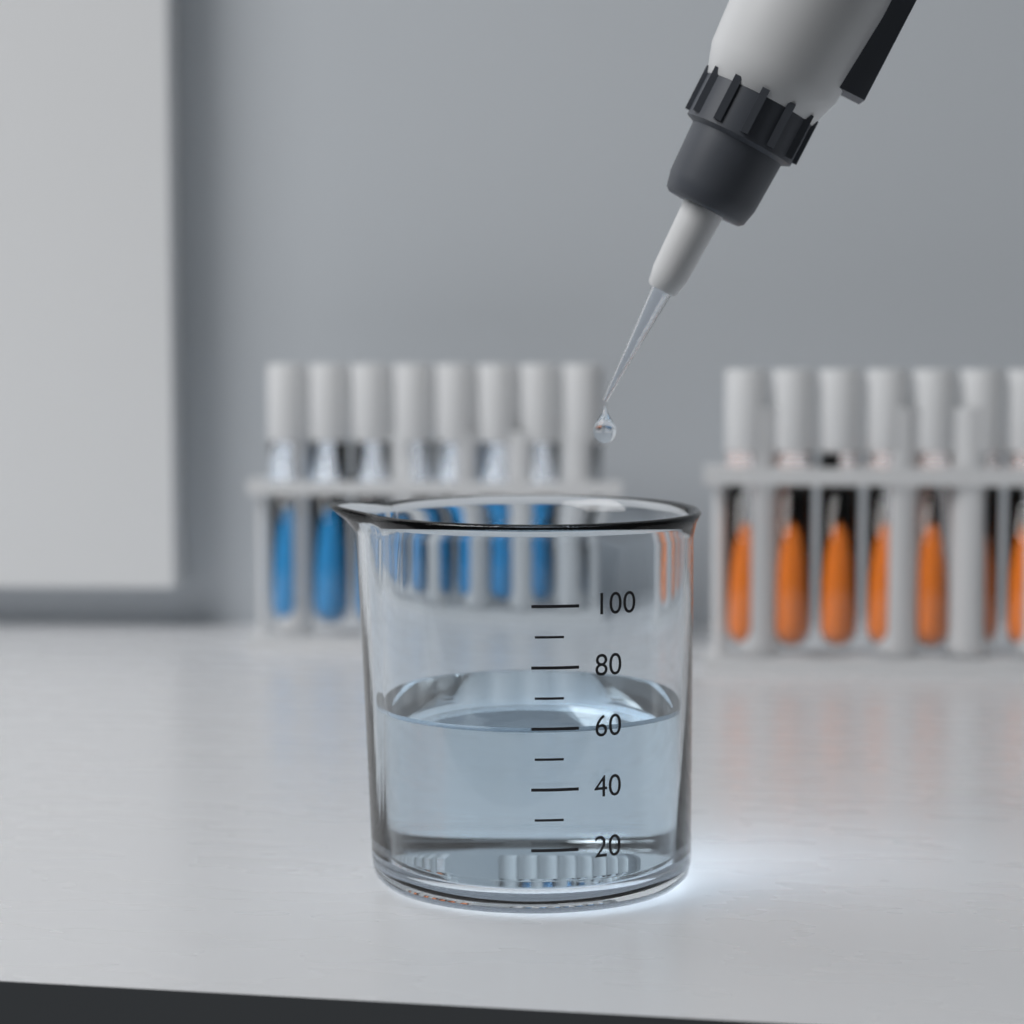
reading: 60 (no unit)
